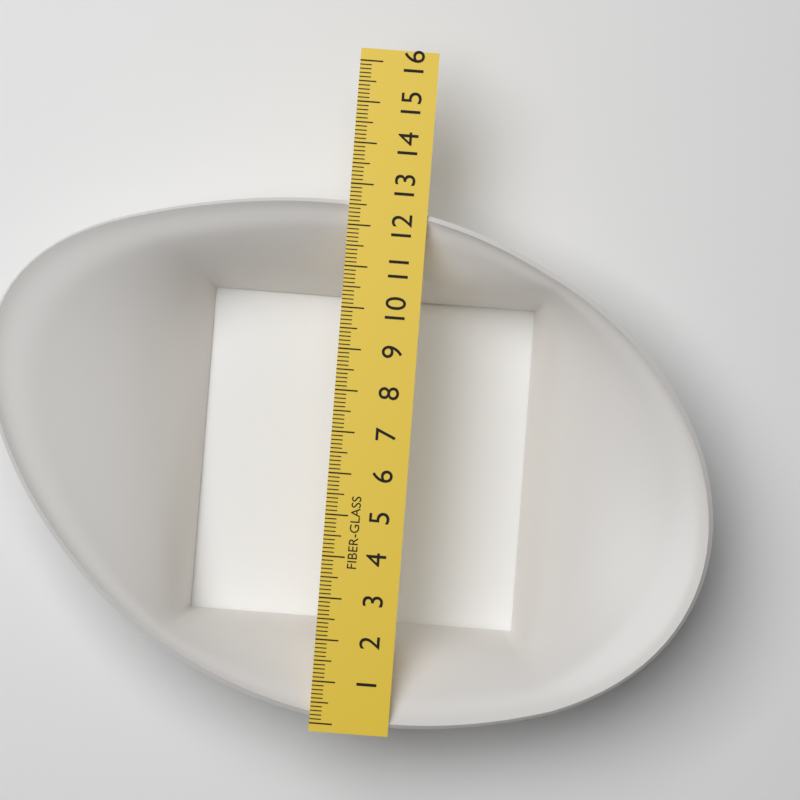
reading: 12.6 (no unit)
